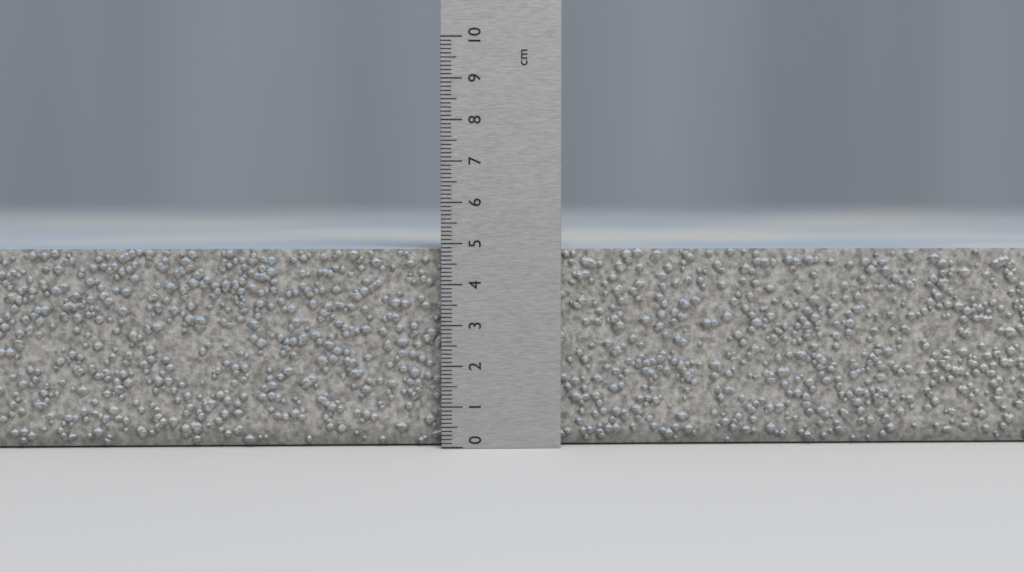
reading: 4.9 cm
